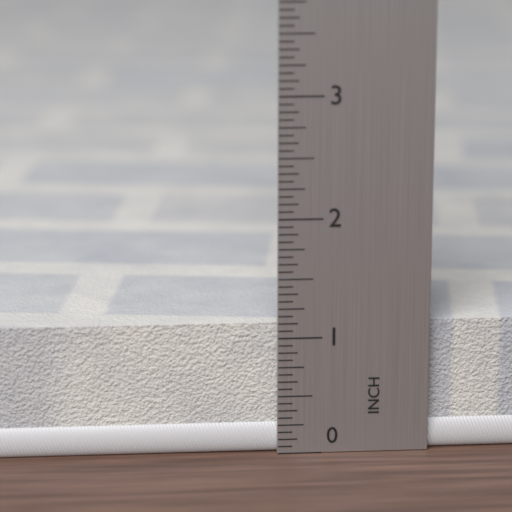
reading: 1.1250 in
